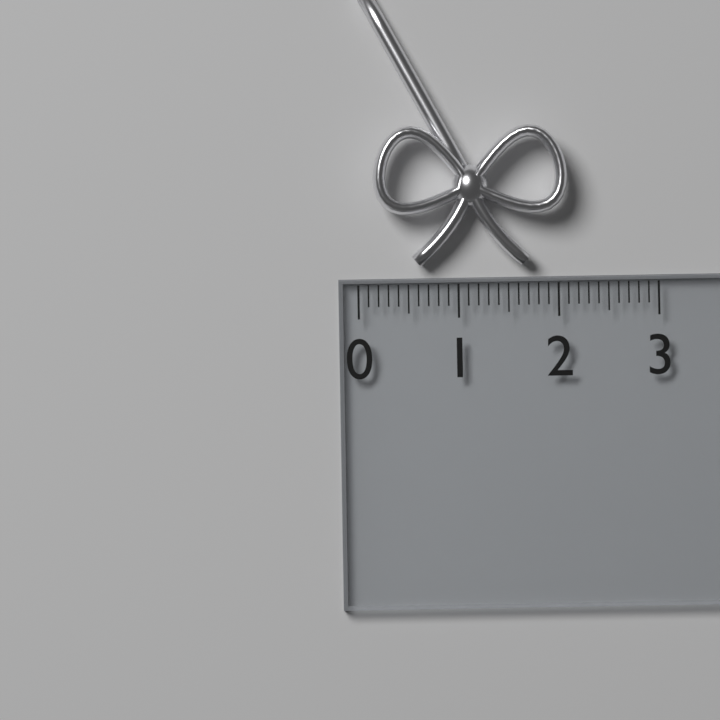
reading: 2.1 (no unit)
